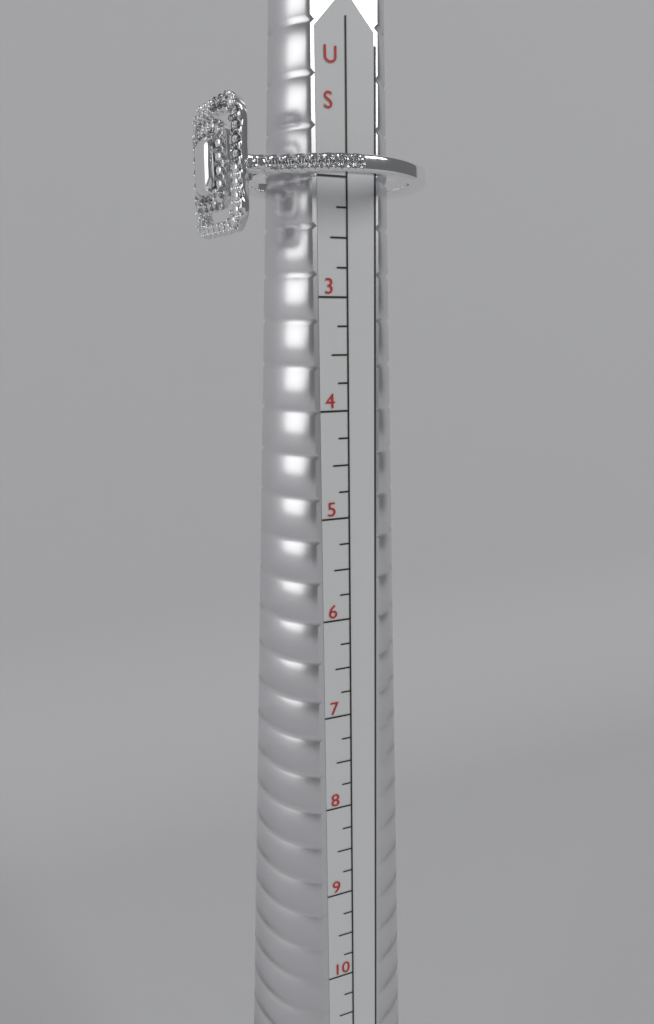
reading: 2.50 US
